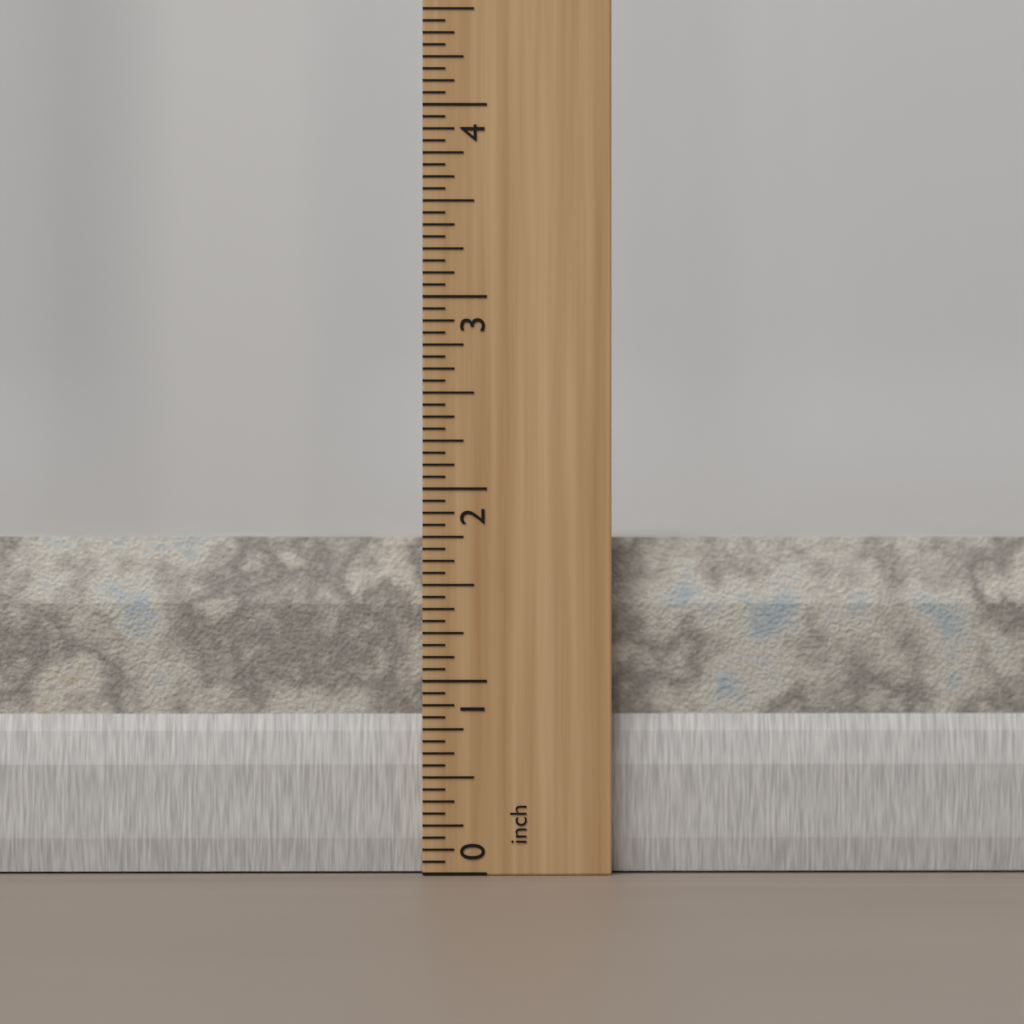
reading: 1.7500 inch
